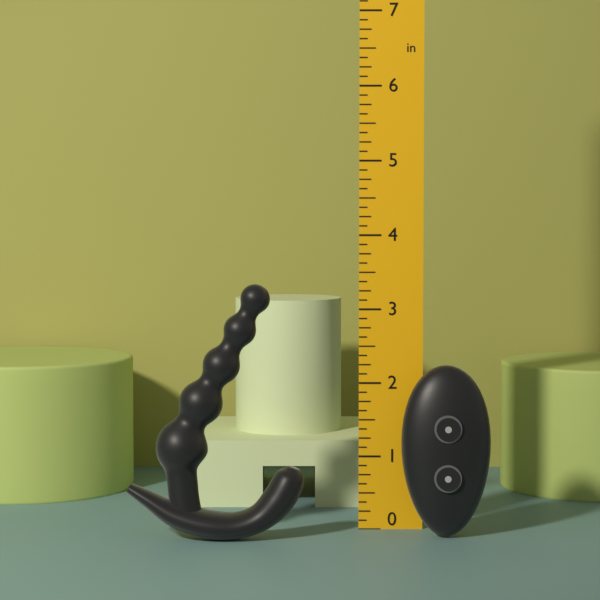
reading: 3.375 in
